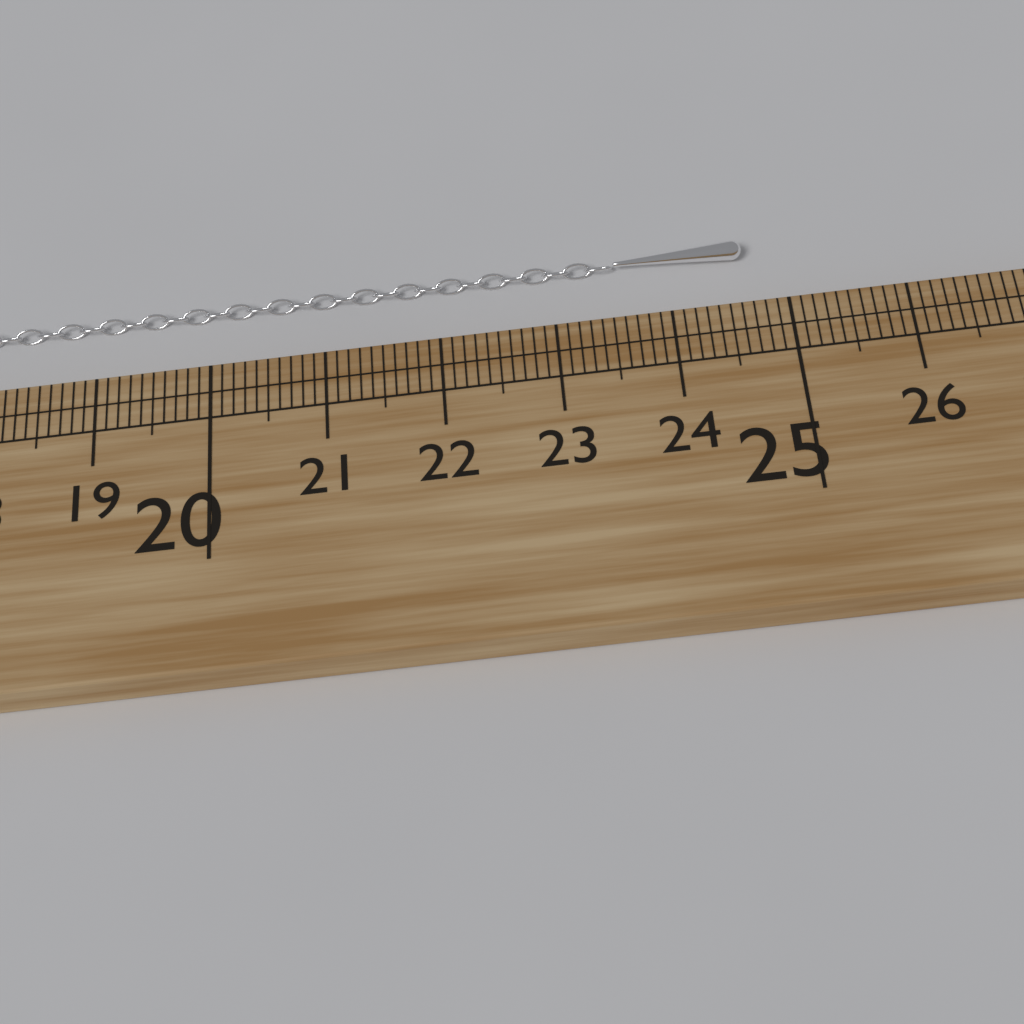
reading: 24.7 cm
